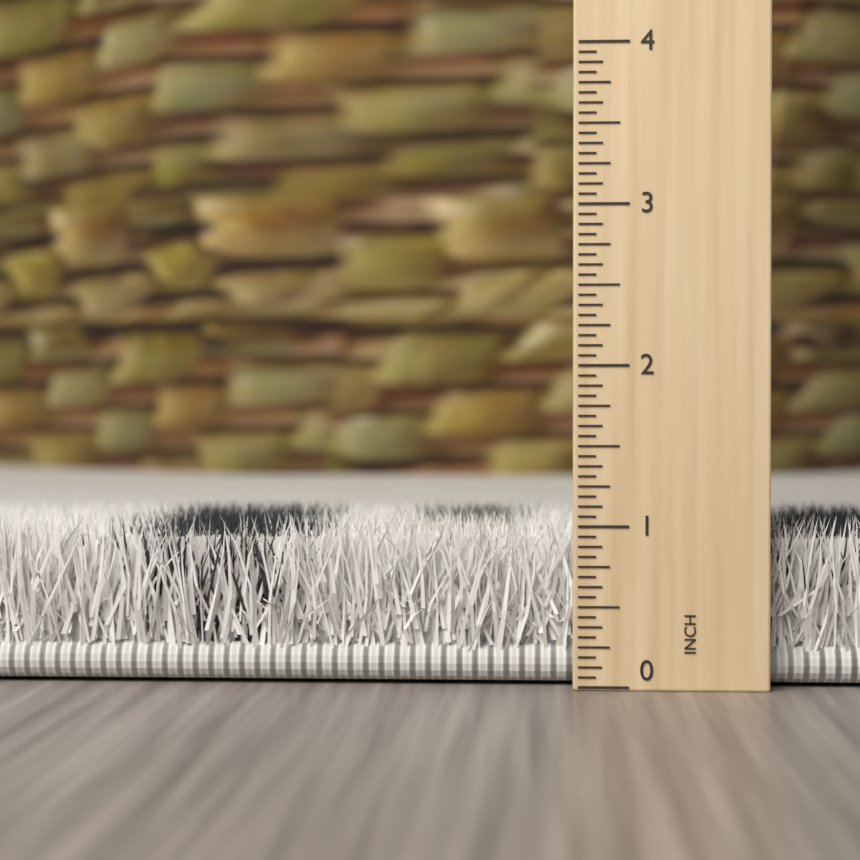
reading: 1.0625 inch
